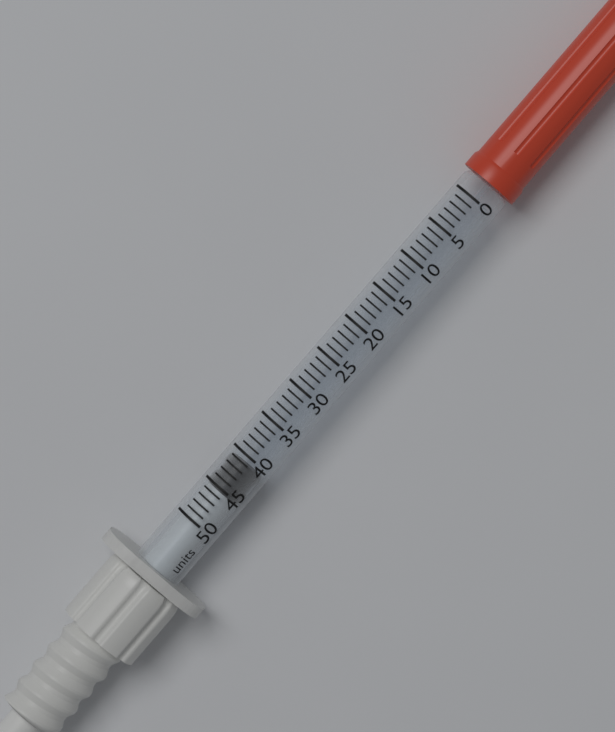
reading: 41 units
